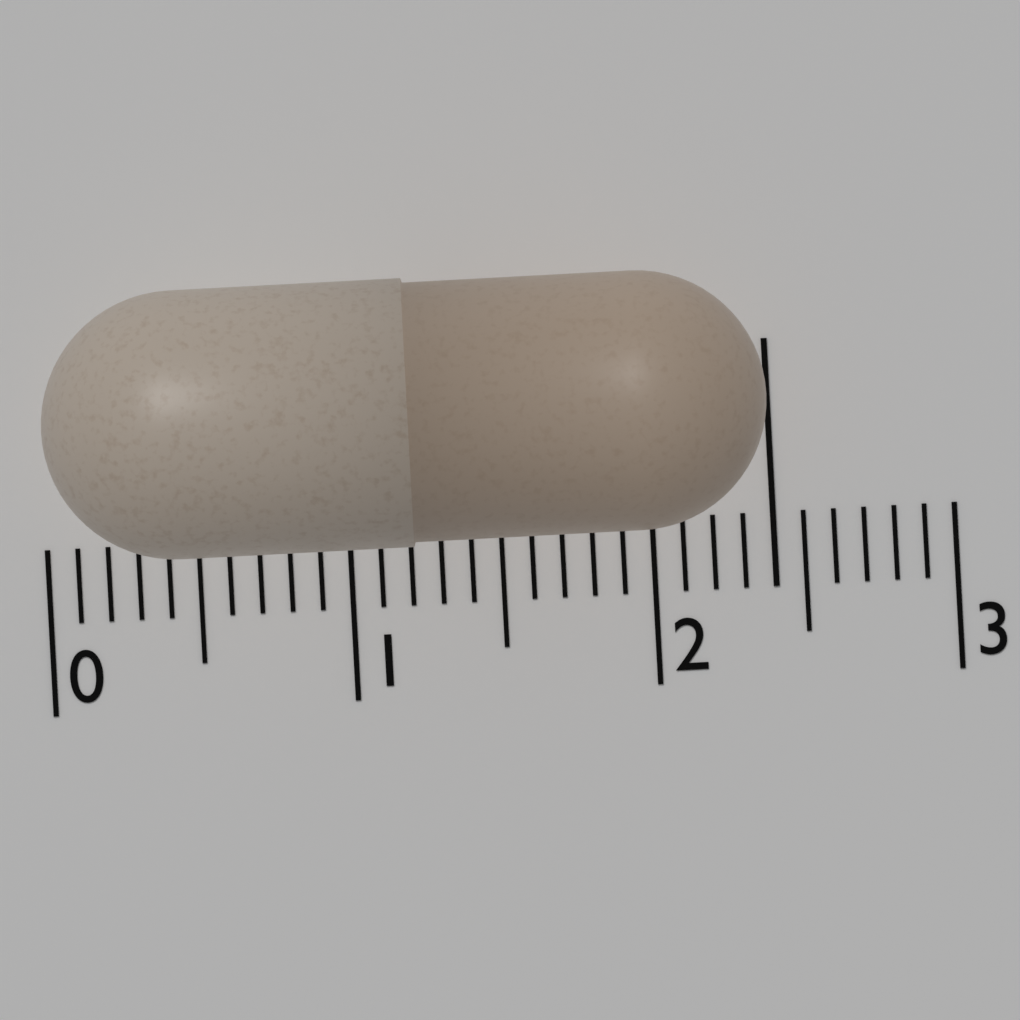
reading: 2.4 (no unit)
